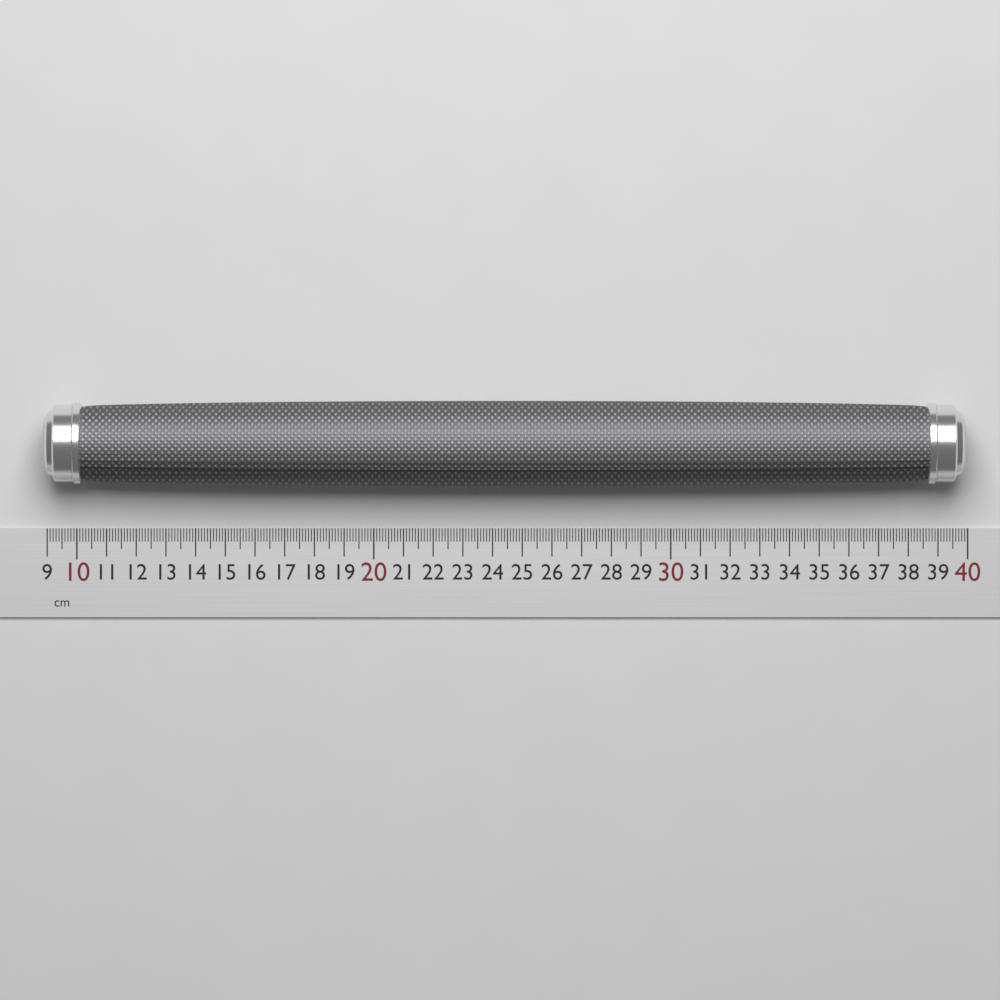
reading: 39.8 cm
